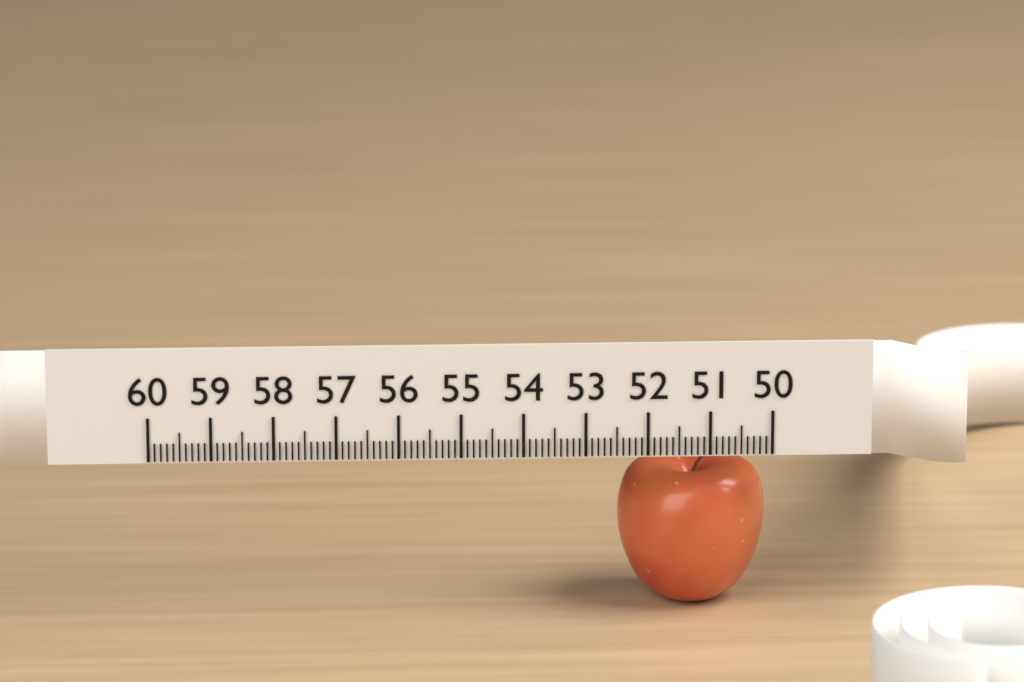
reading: 52.4 (no unit)
